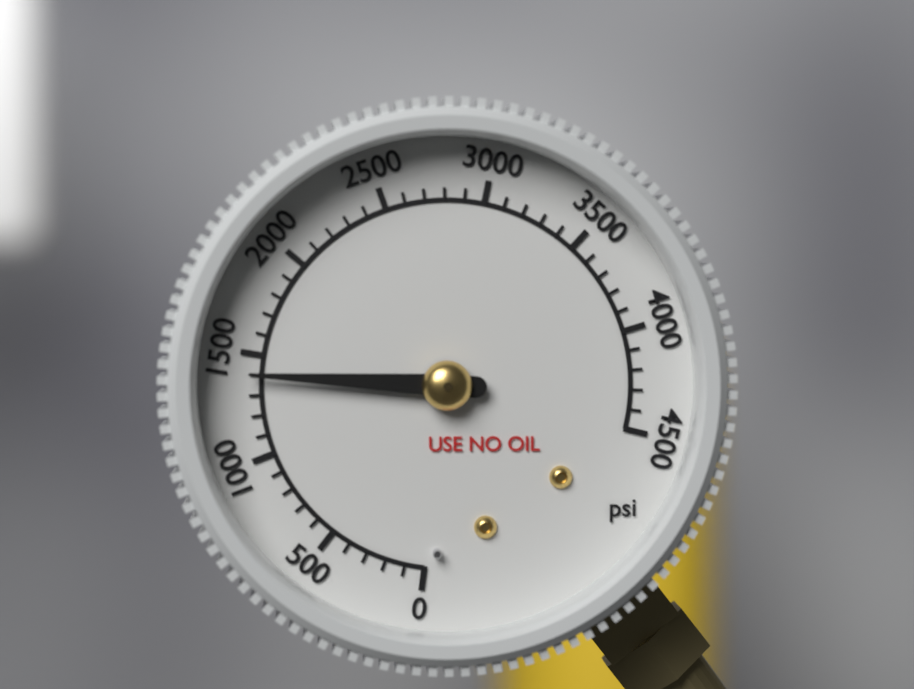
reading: 1400 psi
